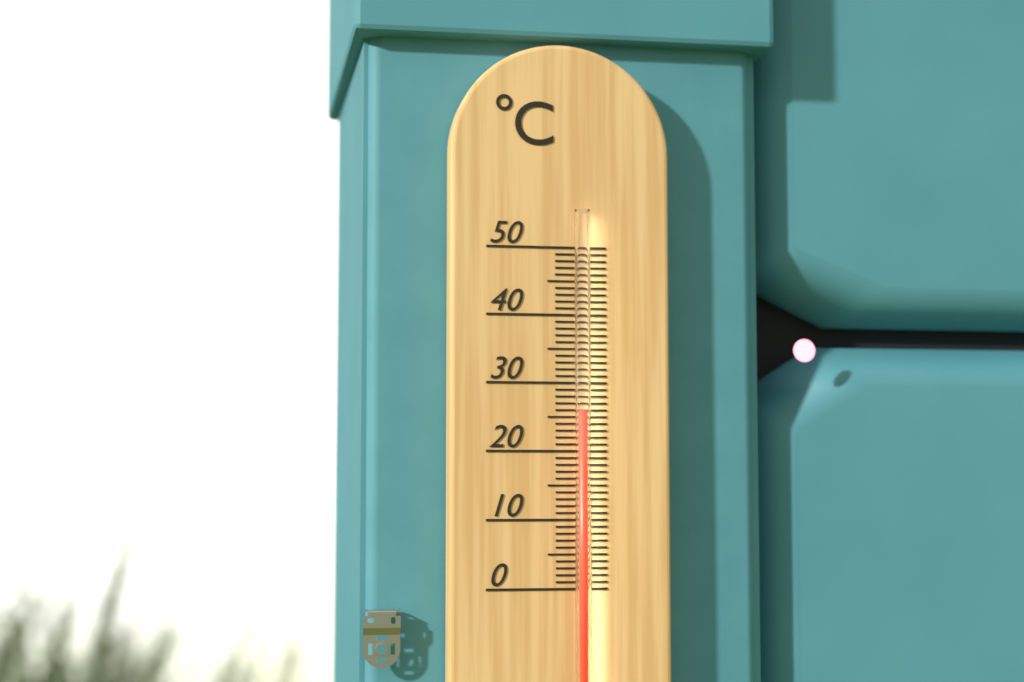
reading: 26 °C
